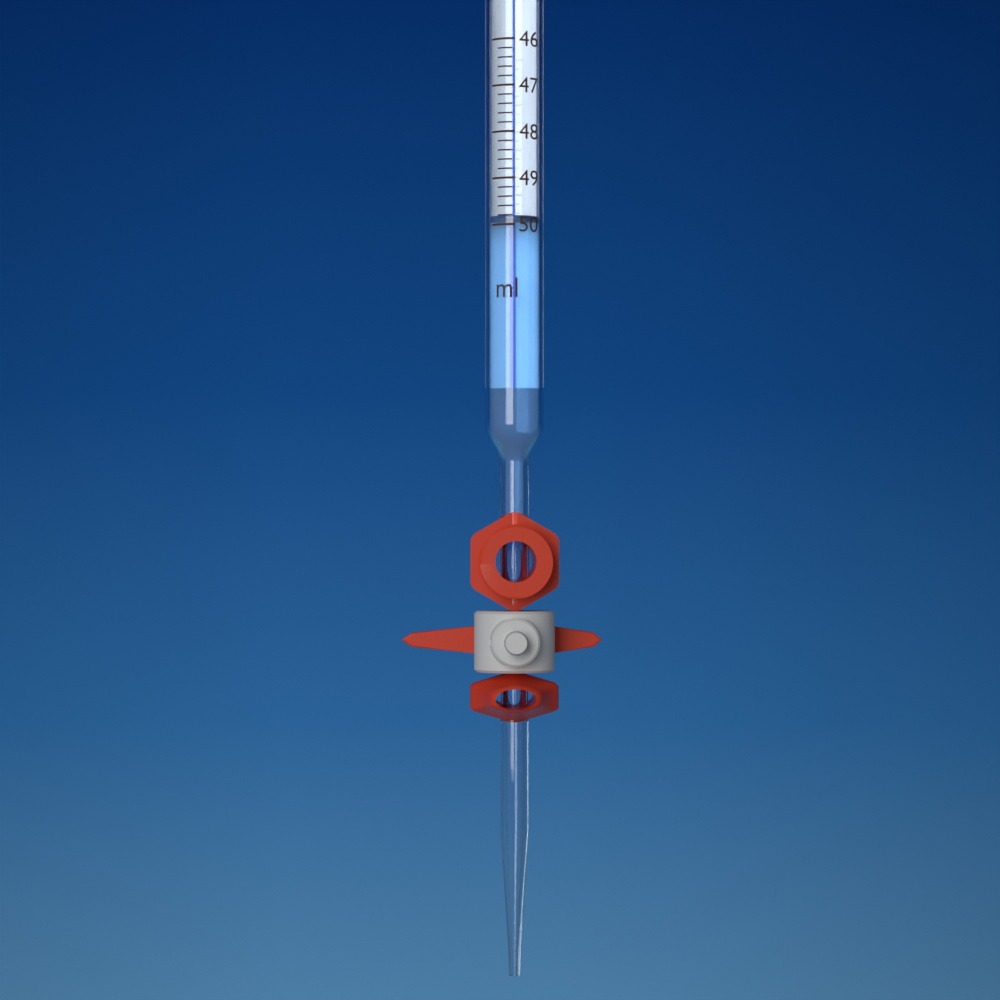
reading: 49.8 ml
